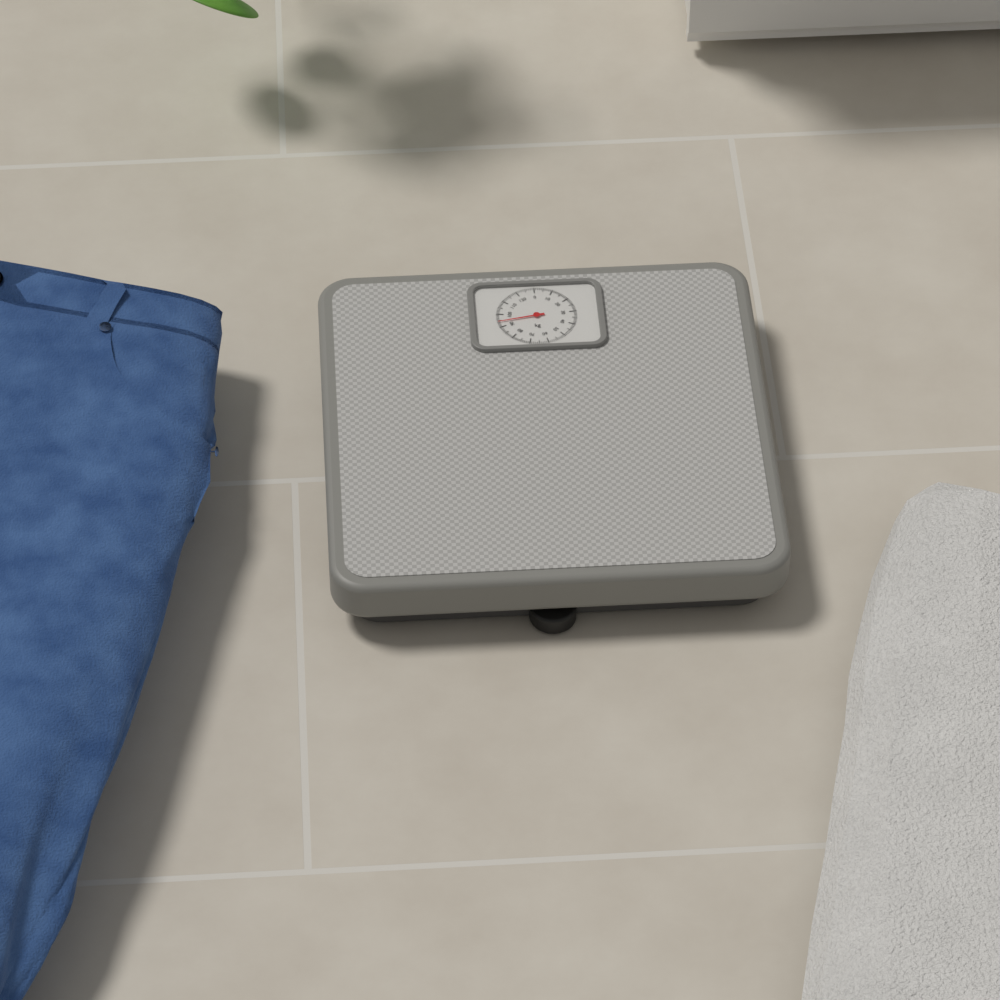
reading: 94 kg
